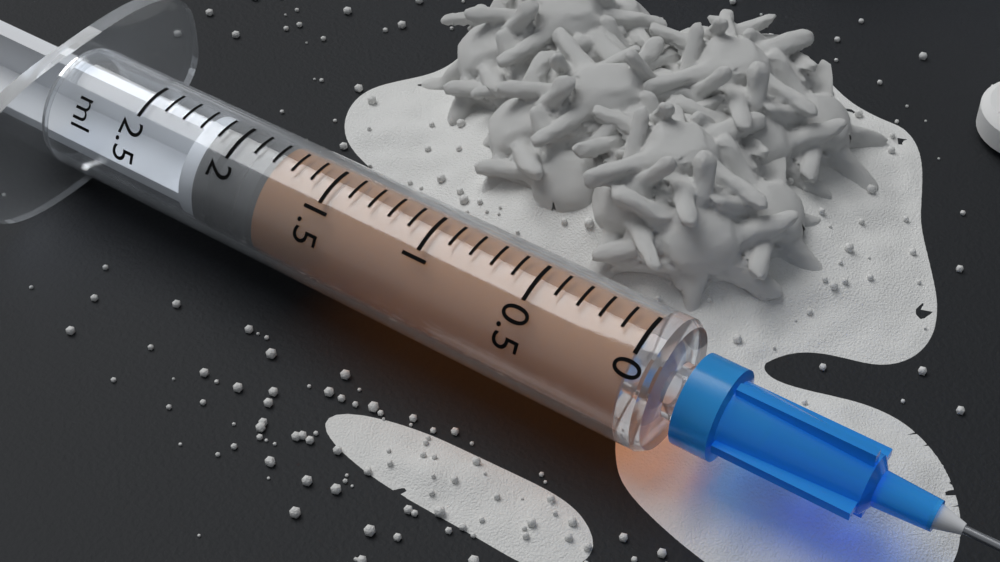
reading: 1.8 ml
